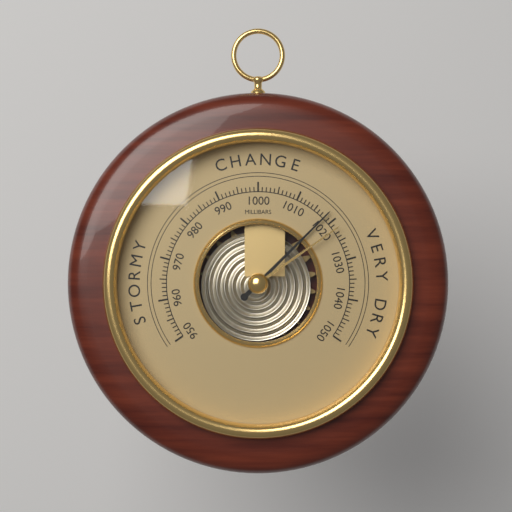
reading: 1018 millibars
